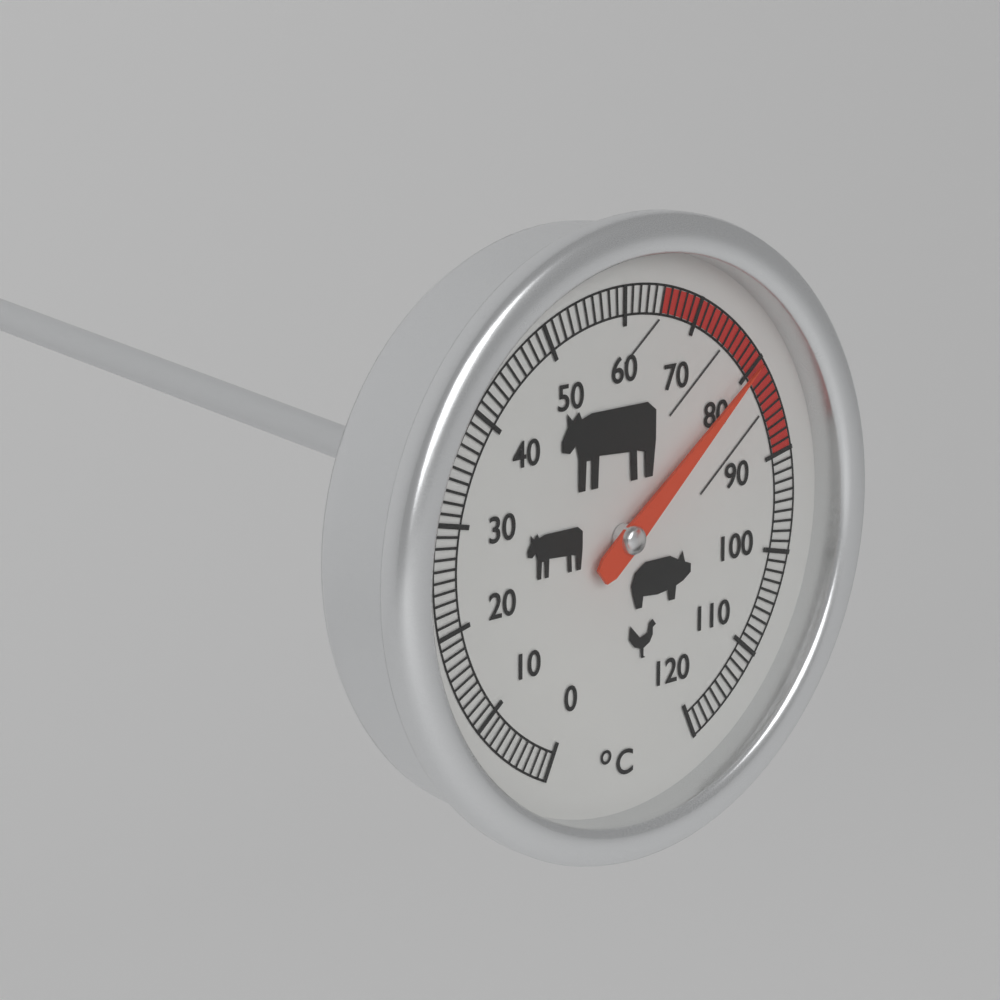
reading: 80 °C
